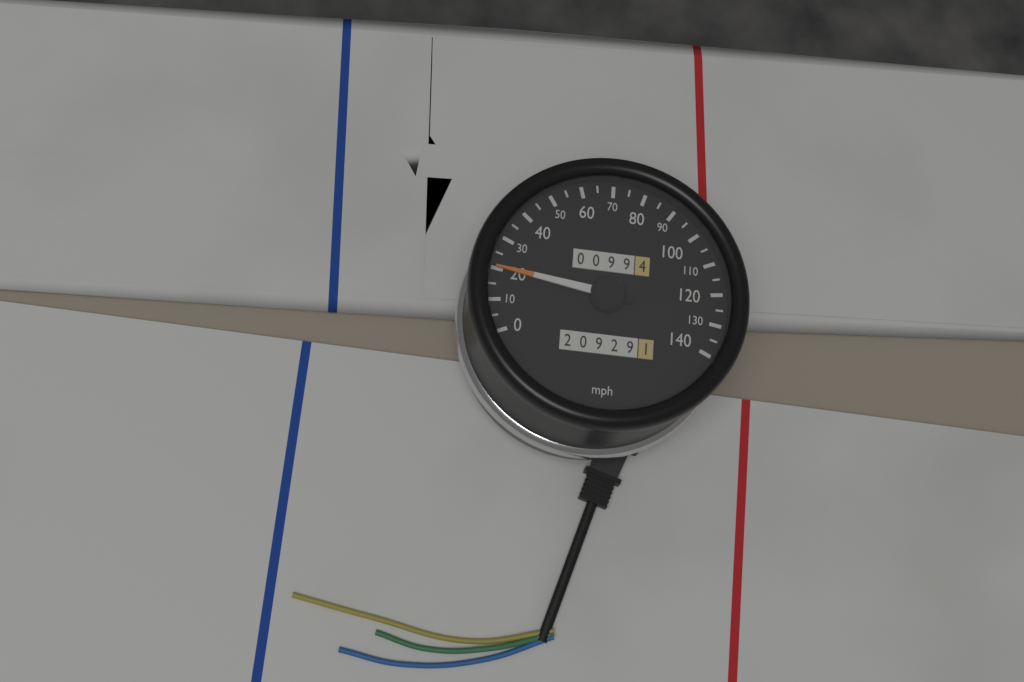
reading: 20 mph
